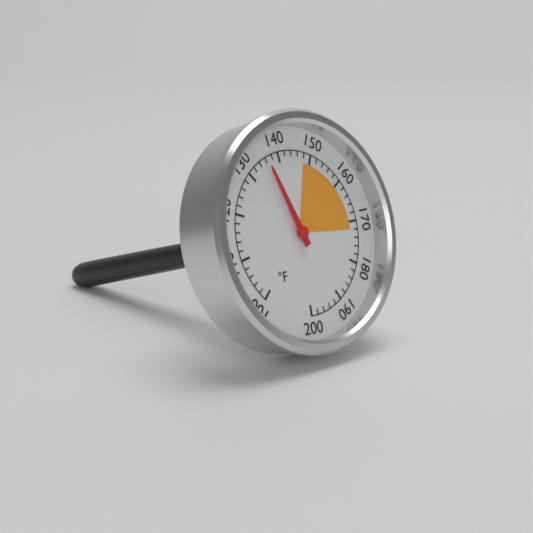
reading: 136 °F
